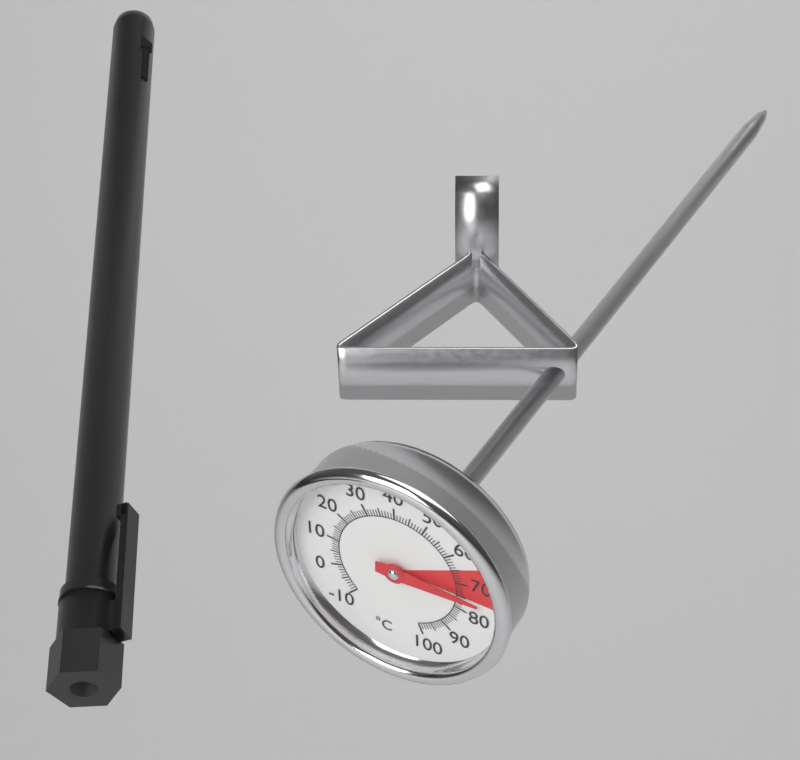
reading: 75 °C
